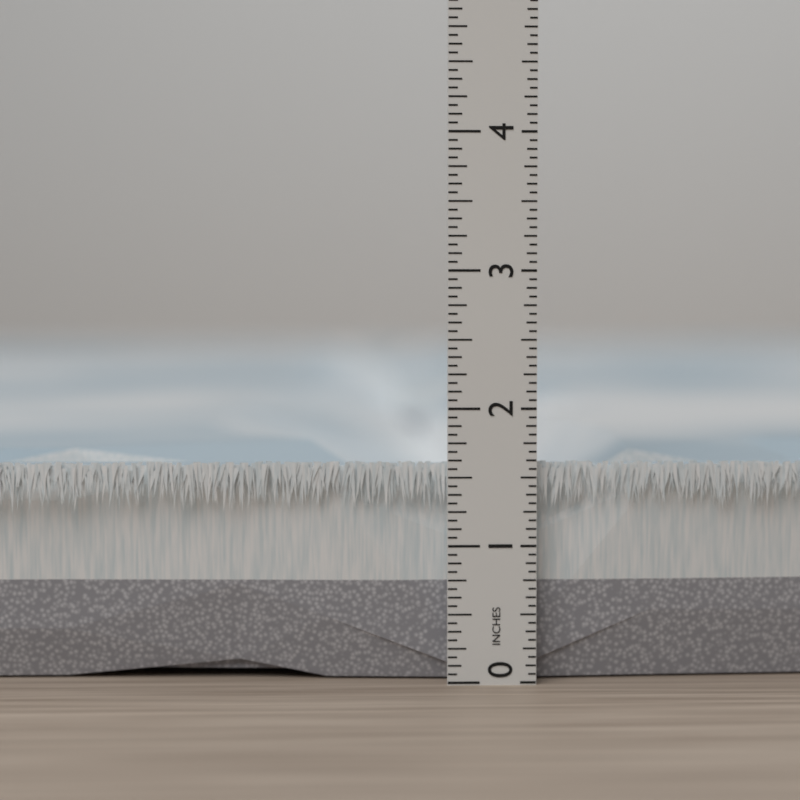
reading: 1.6250 in
